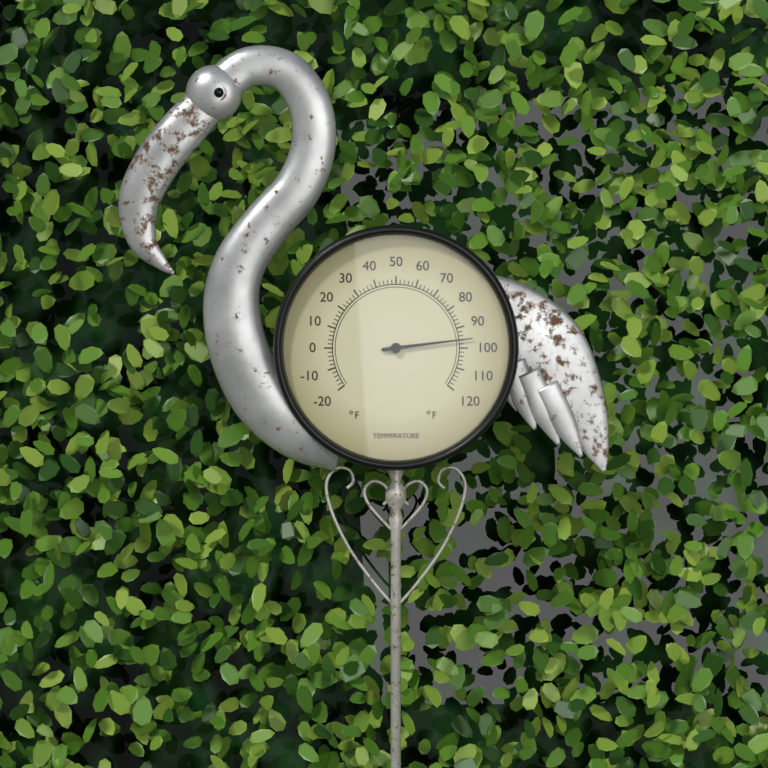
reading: 96 °F
